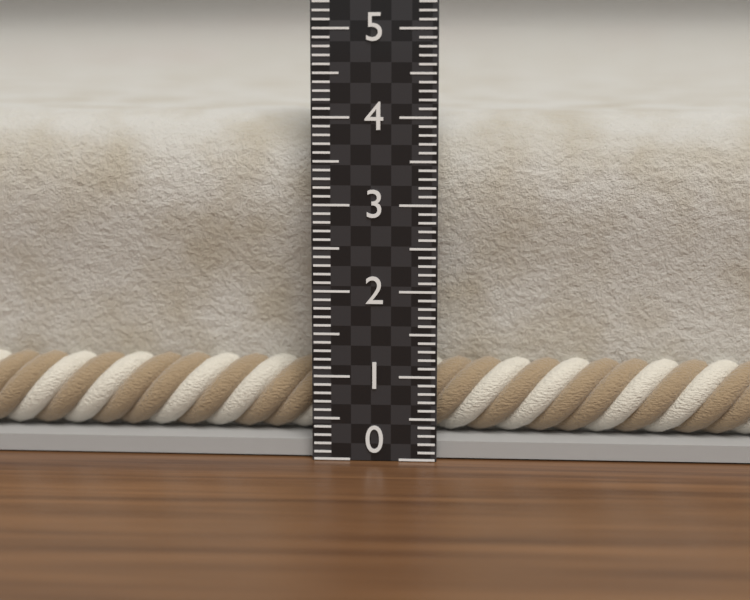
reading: 4.0 (no unit)
